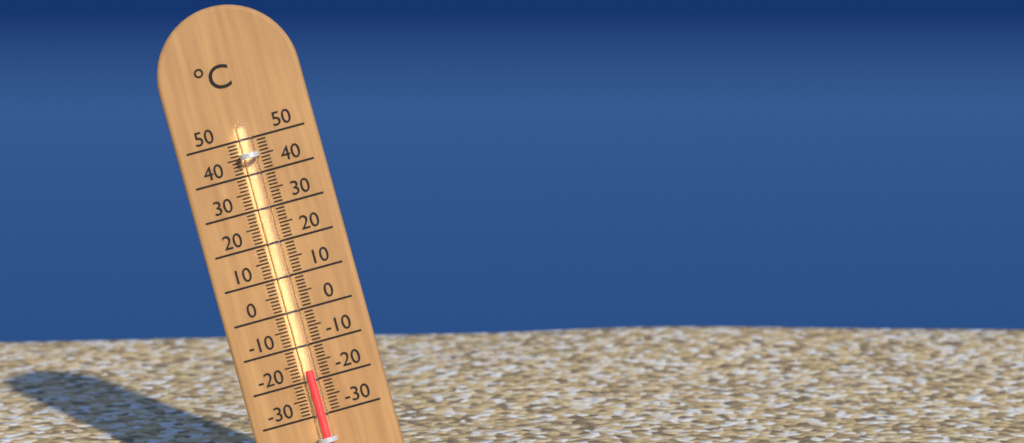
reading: -17 °C
